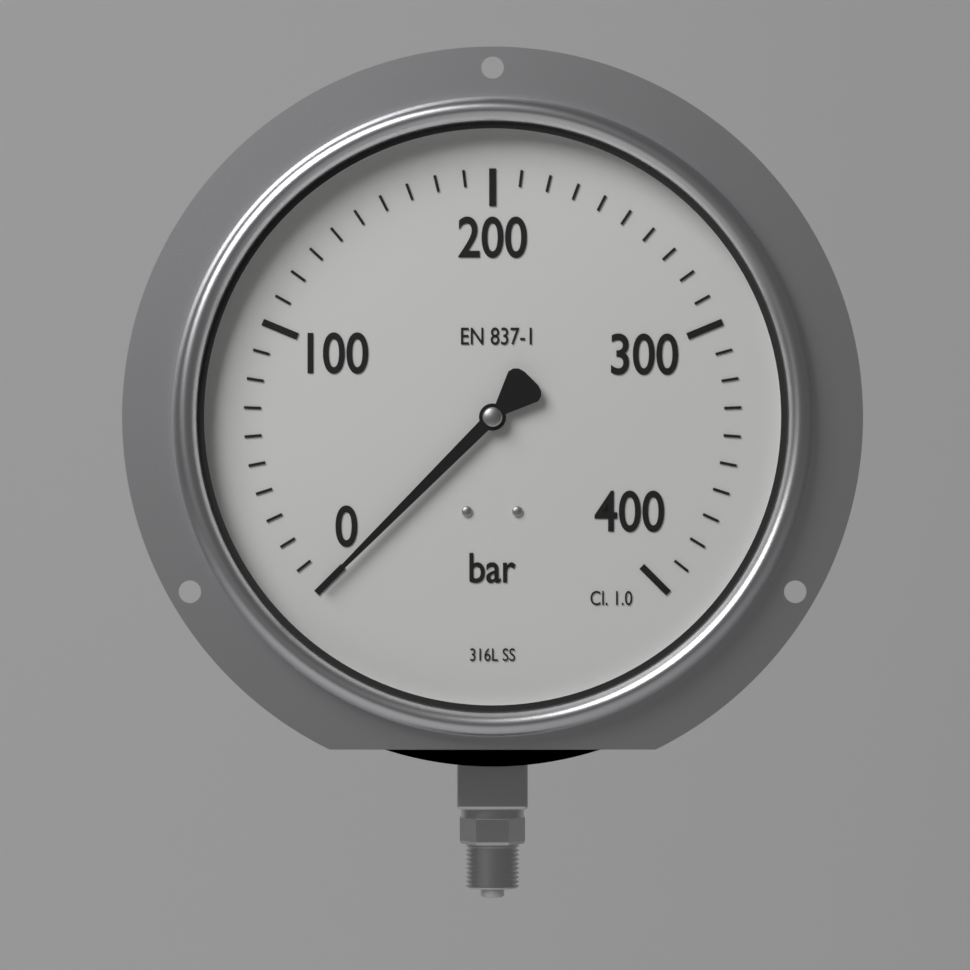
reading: 0 bar
